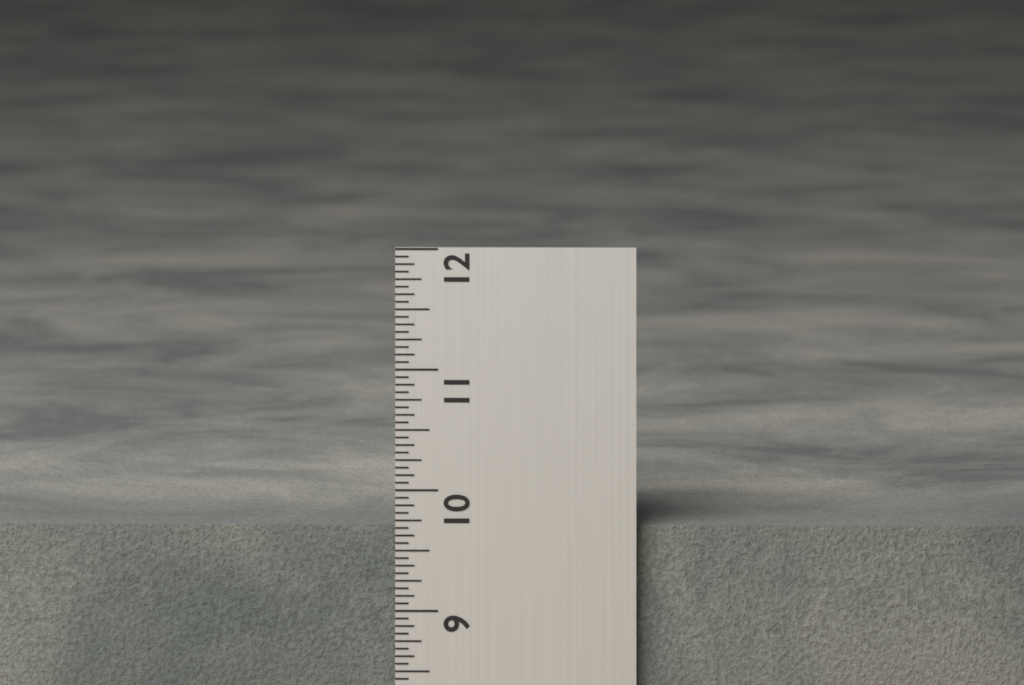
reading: 9.6875 in
